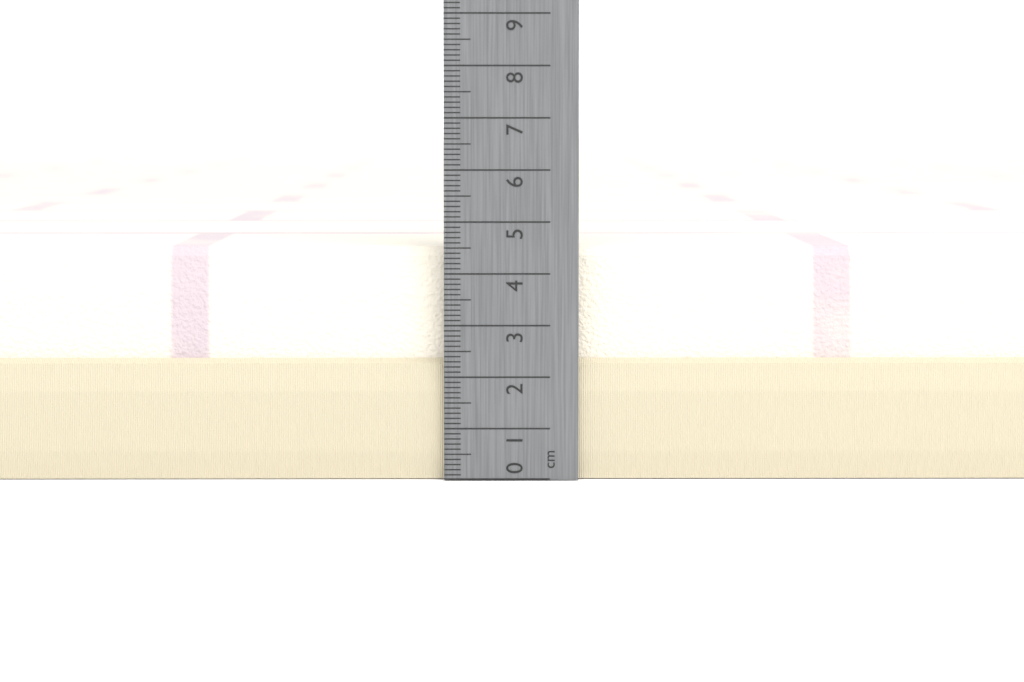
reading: 4.5 cm
